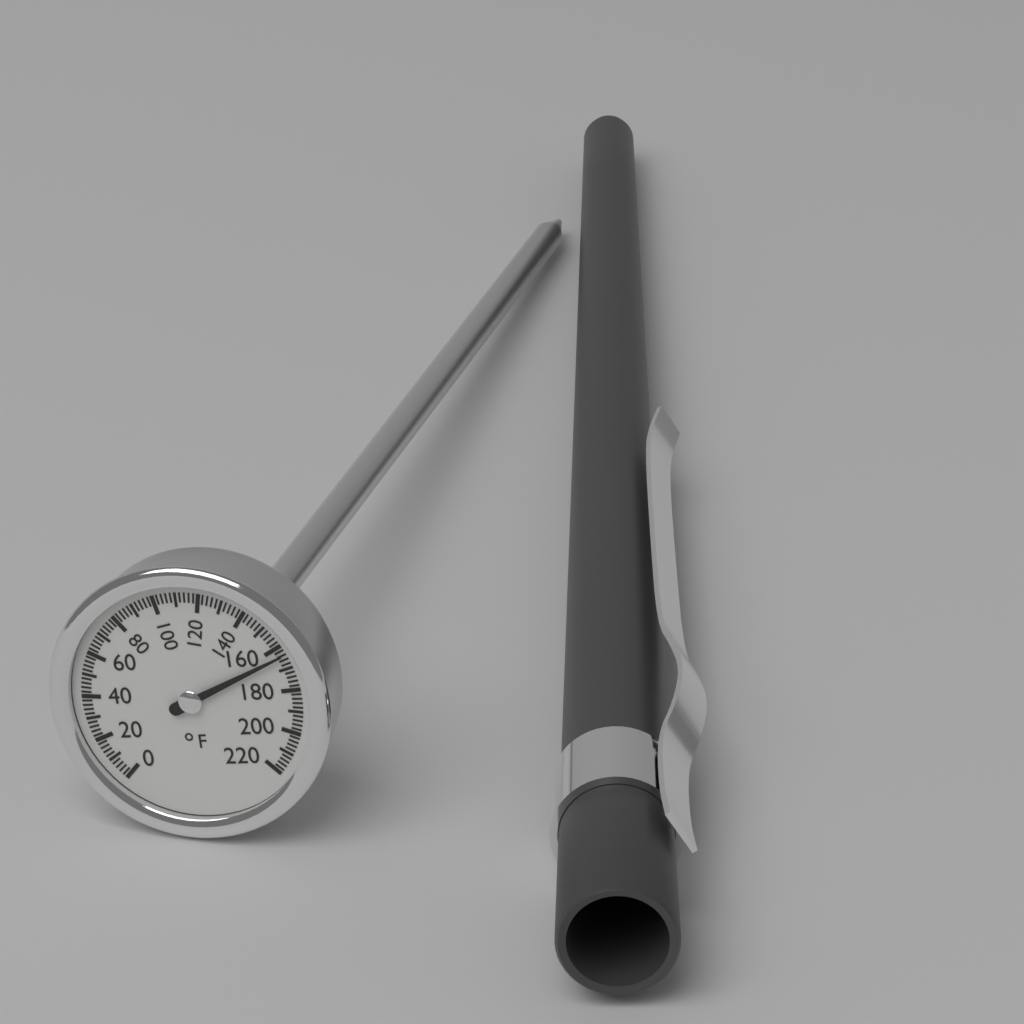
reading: 164 °F
